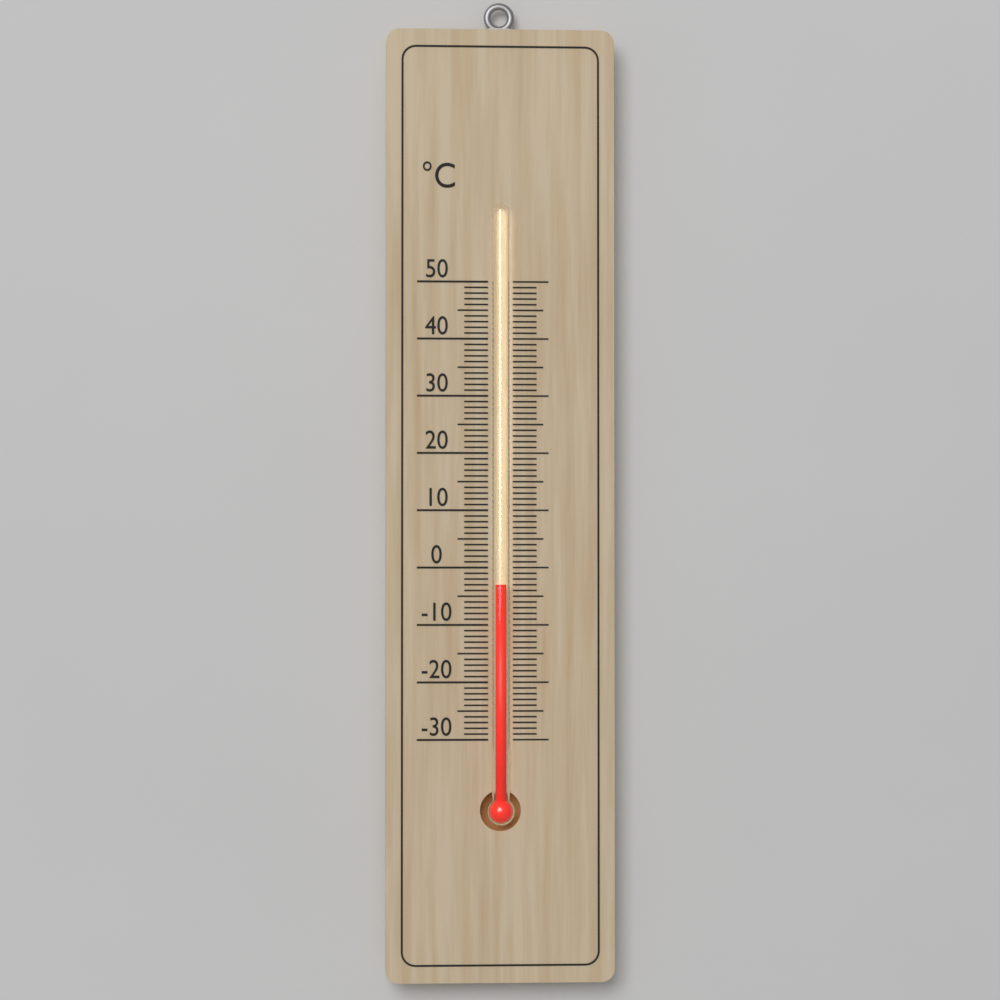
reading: -3 °C
